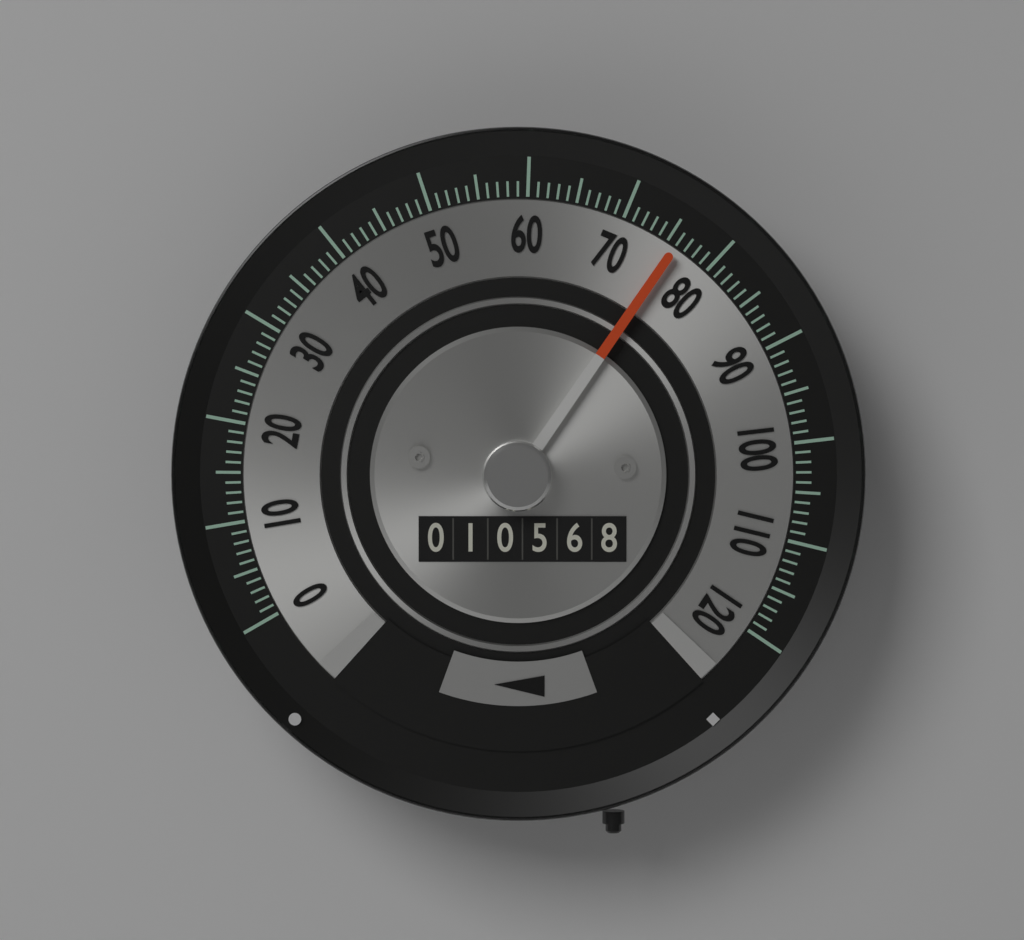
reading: 76 (no unit)
